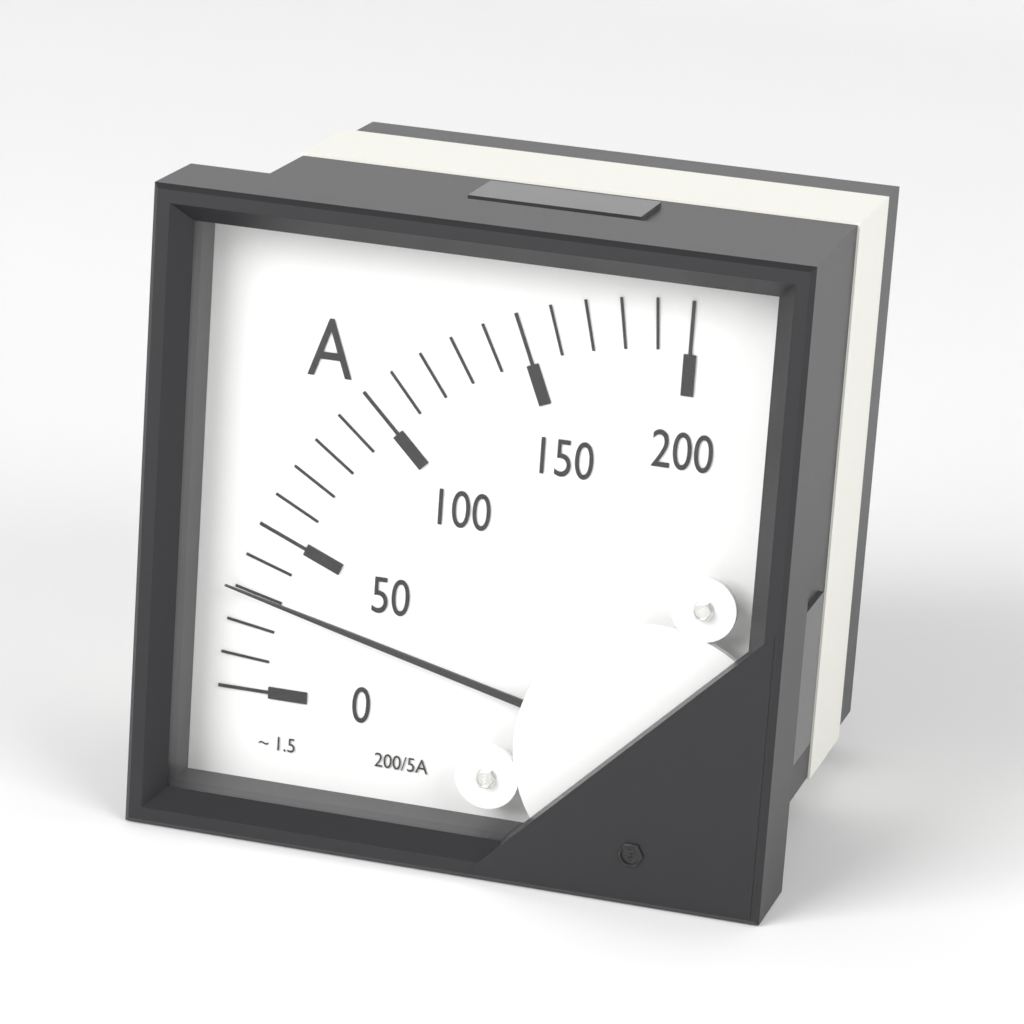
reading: 30 A
